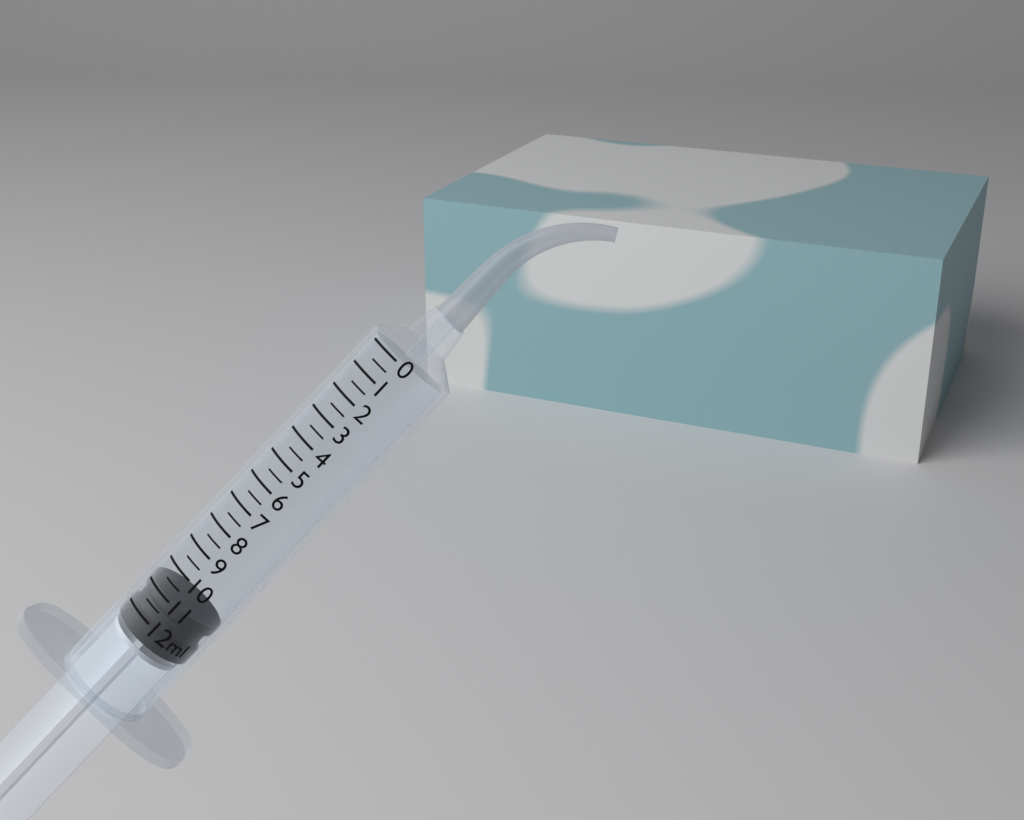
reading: 11.0 ml
